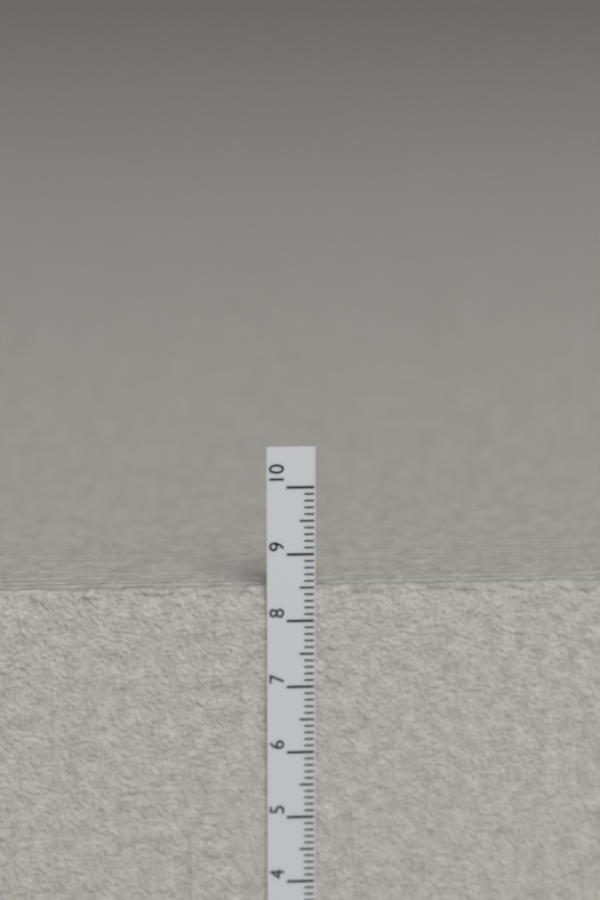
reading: 8.5 cm
